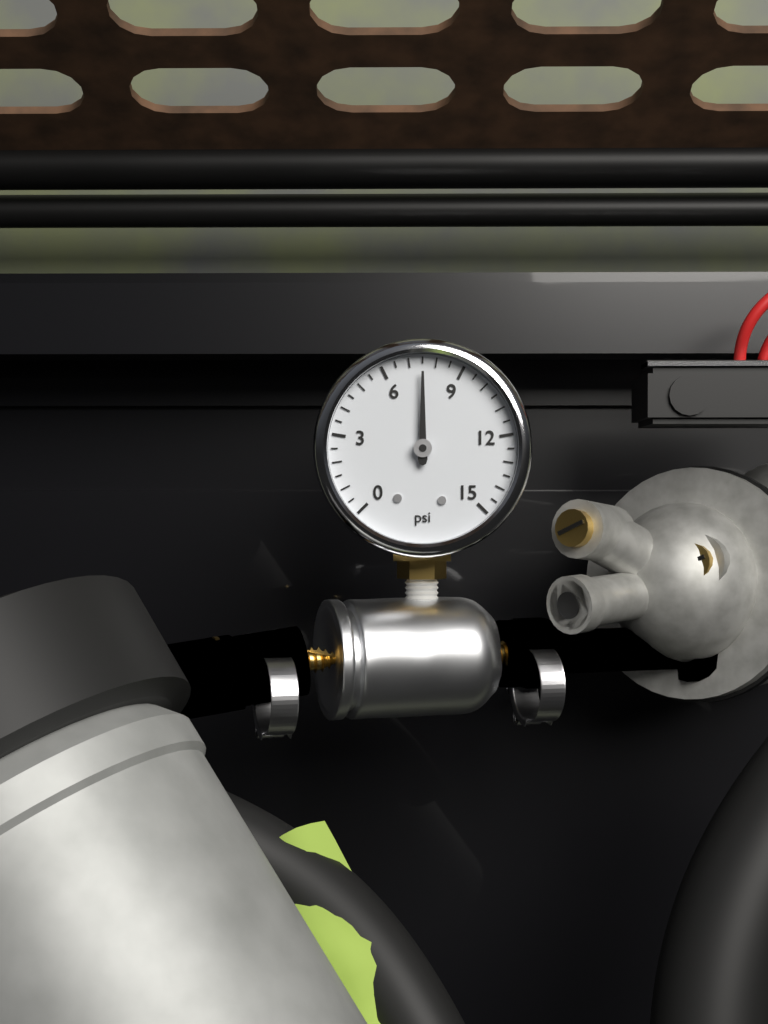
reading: 7.5 psi
